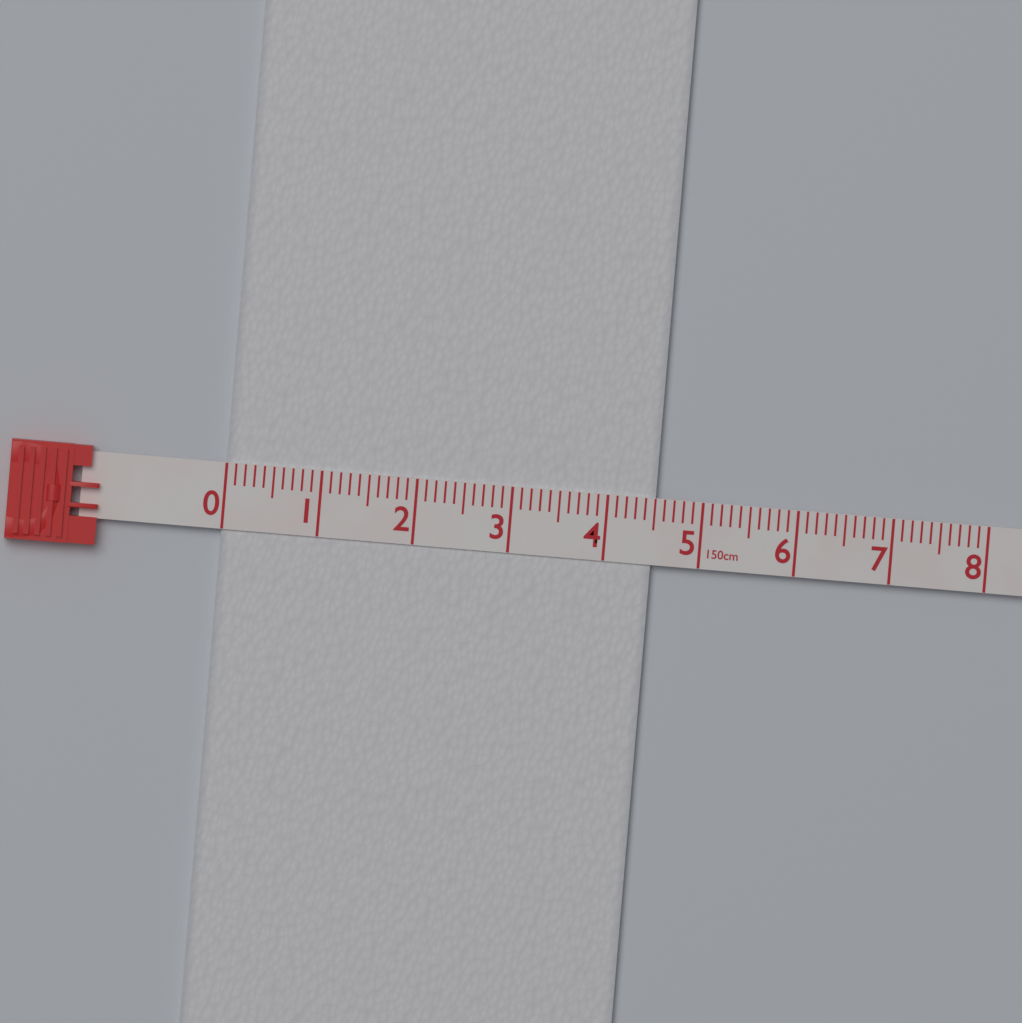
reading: 4.5 cm
